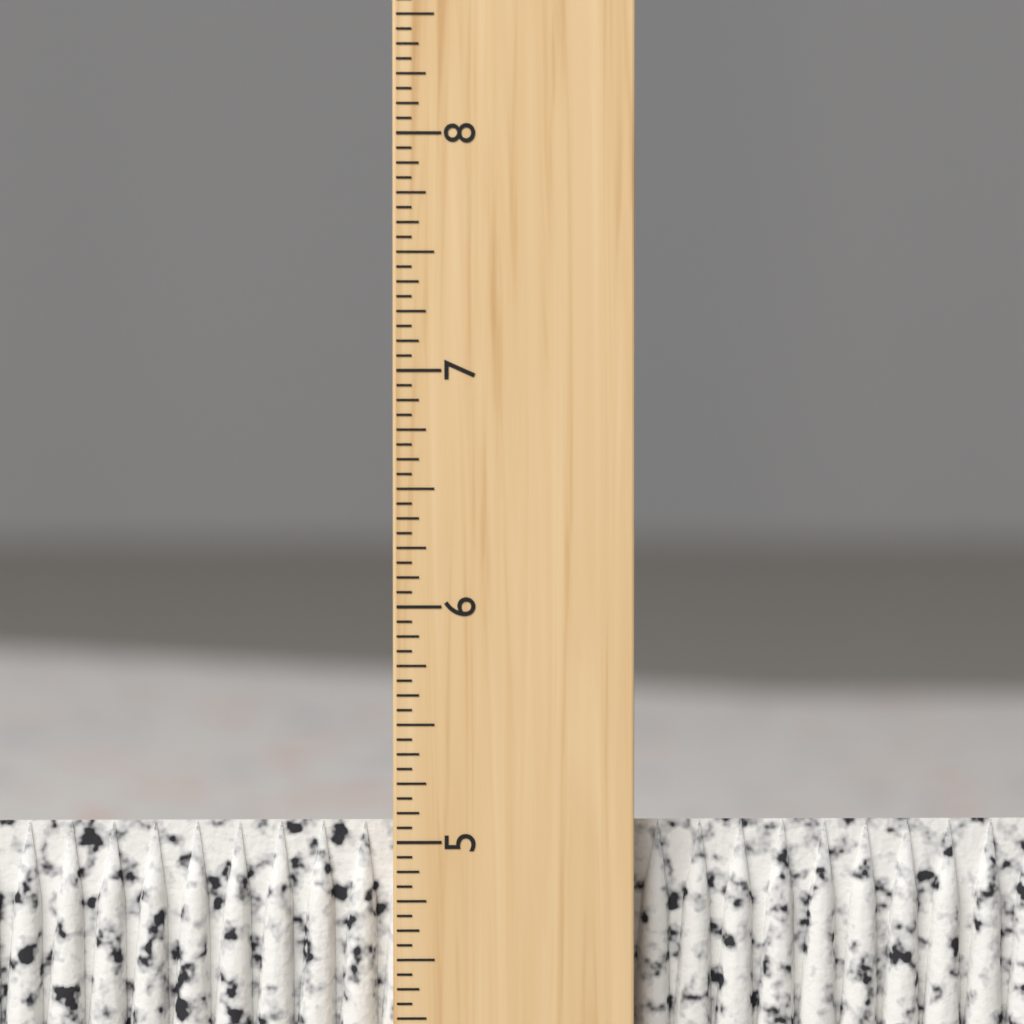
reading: 5.0625 inch
